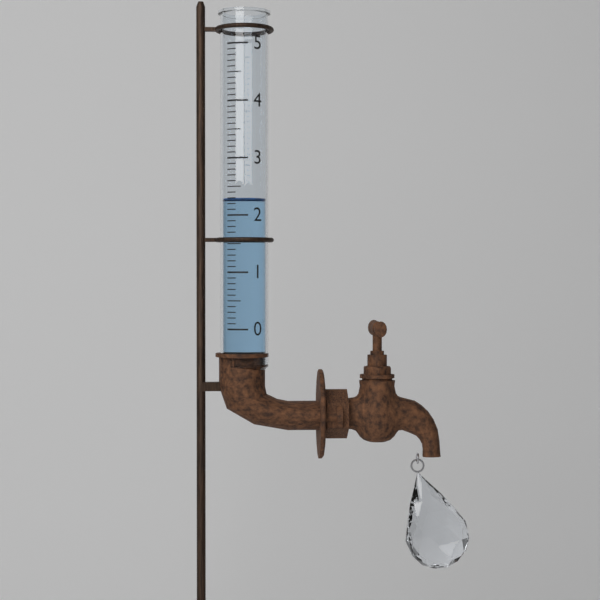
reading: 2.3 (no unit)
